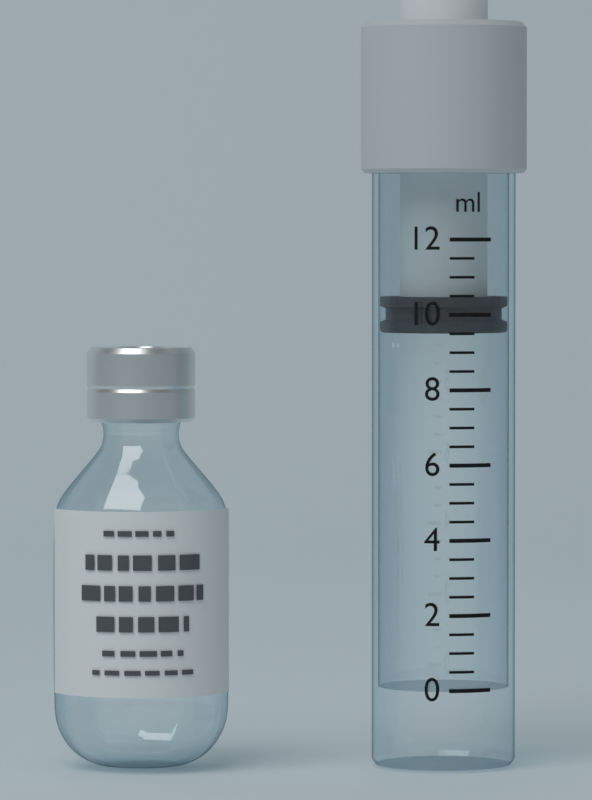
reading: 9.5 ml
